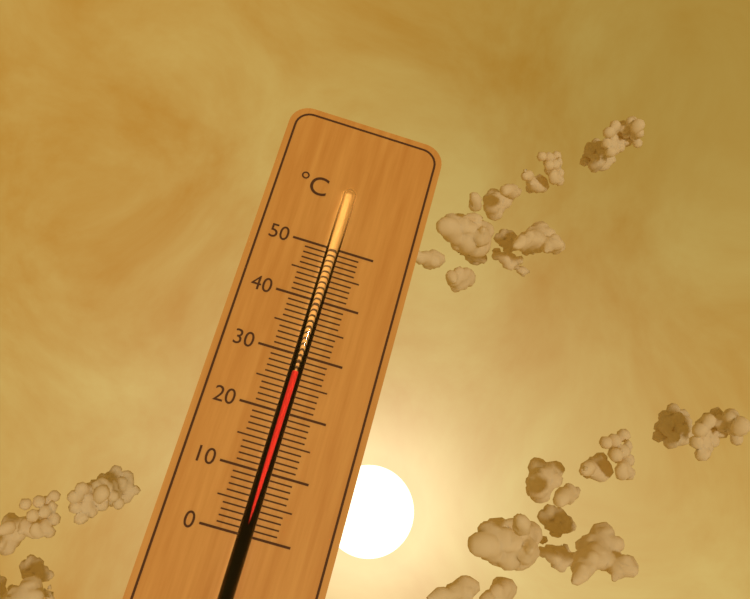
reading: 27 °C
